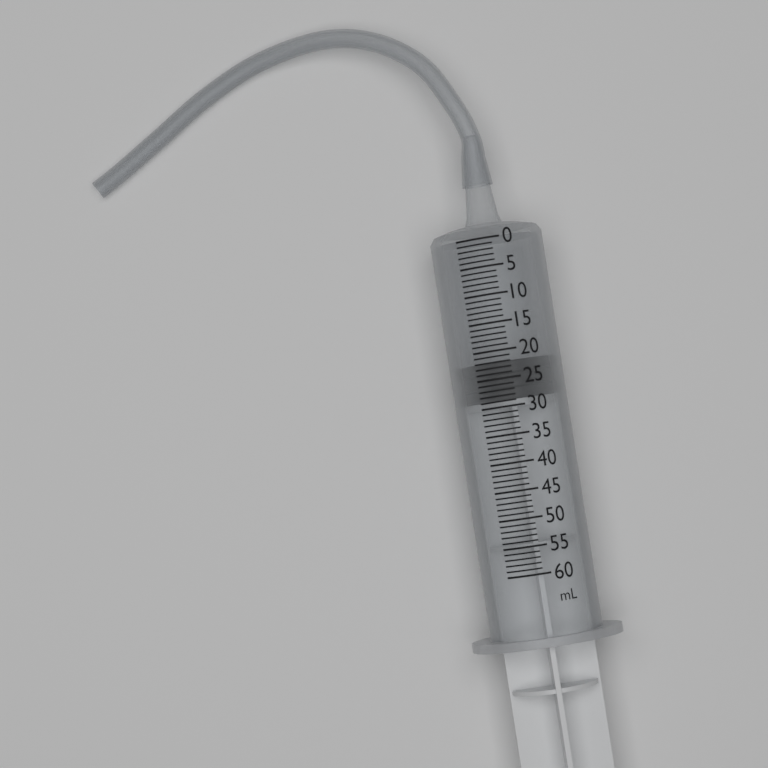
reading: 22 ml
